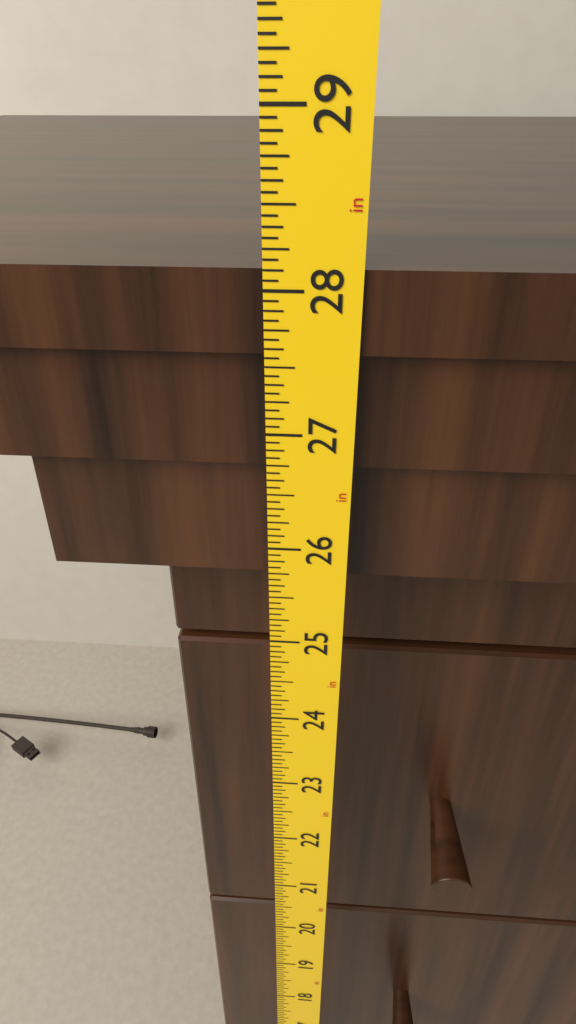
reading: 28.1250 in
